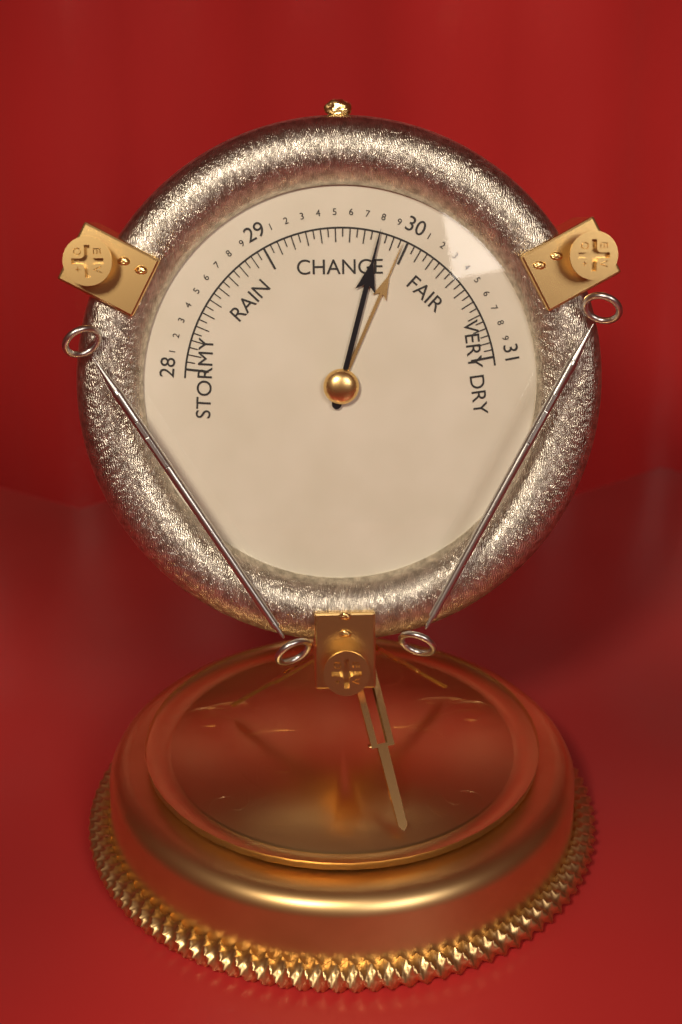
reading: 29.80 (no unit)
